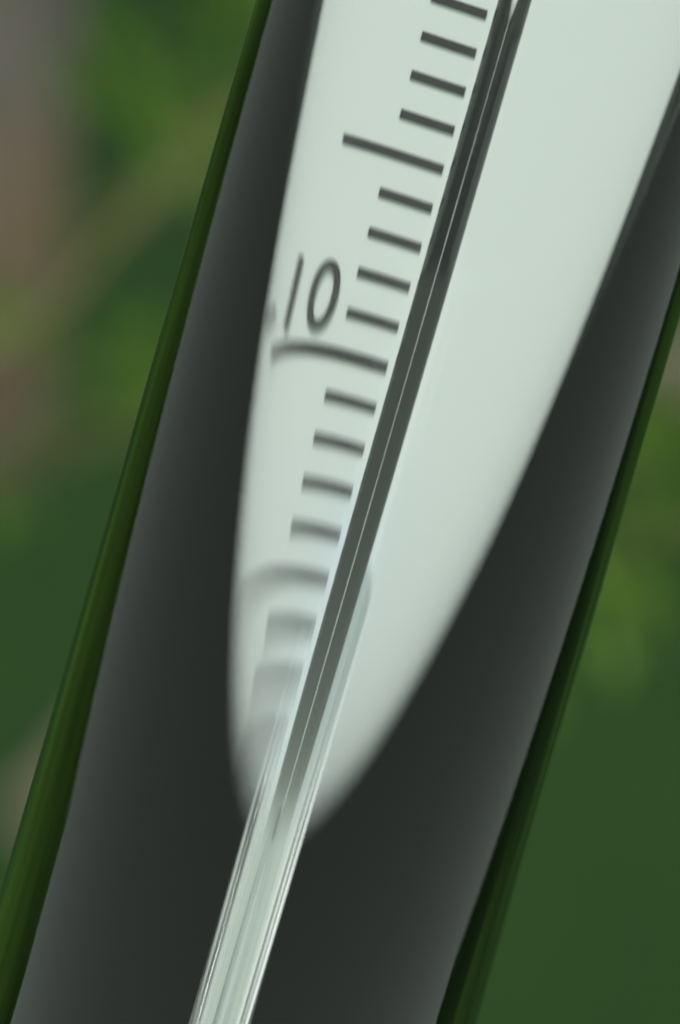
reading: -13 °C
